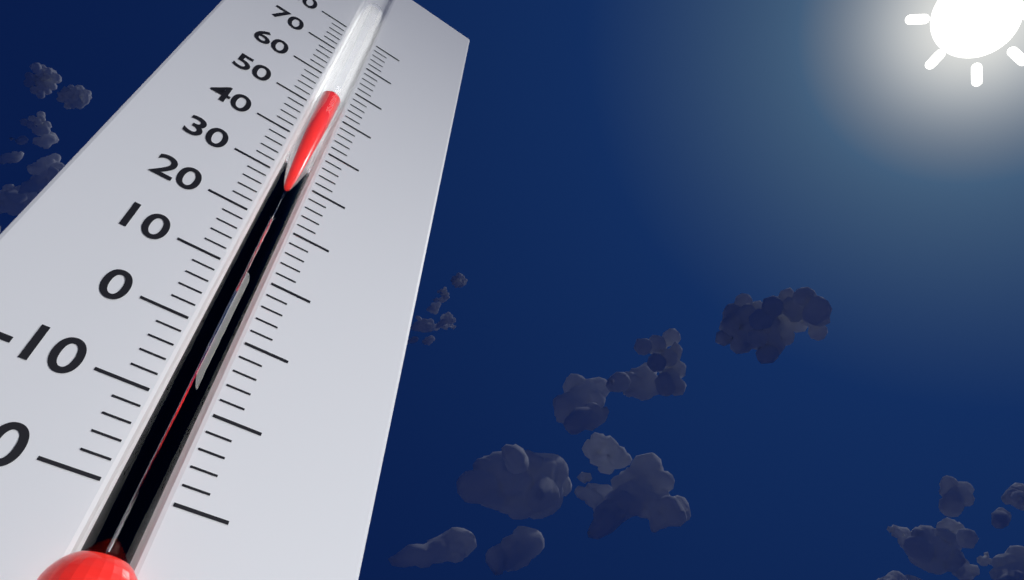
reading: 54 (no unit)
